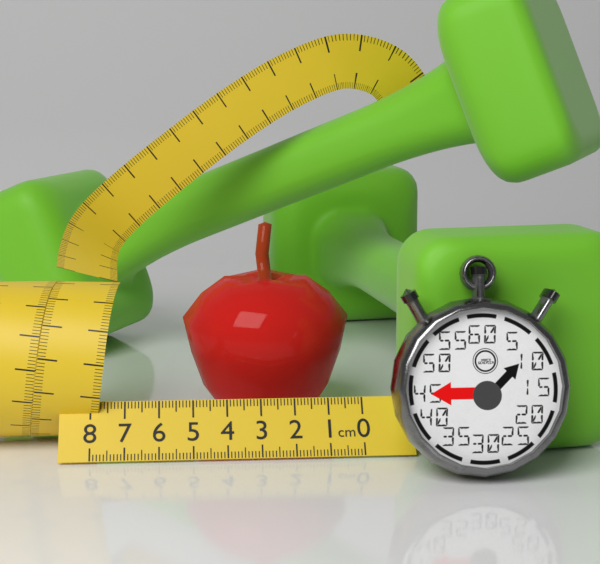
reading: 5.3 cm
